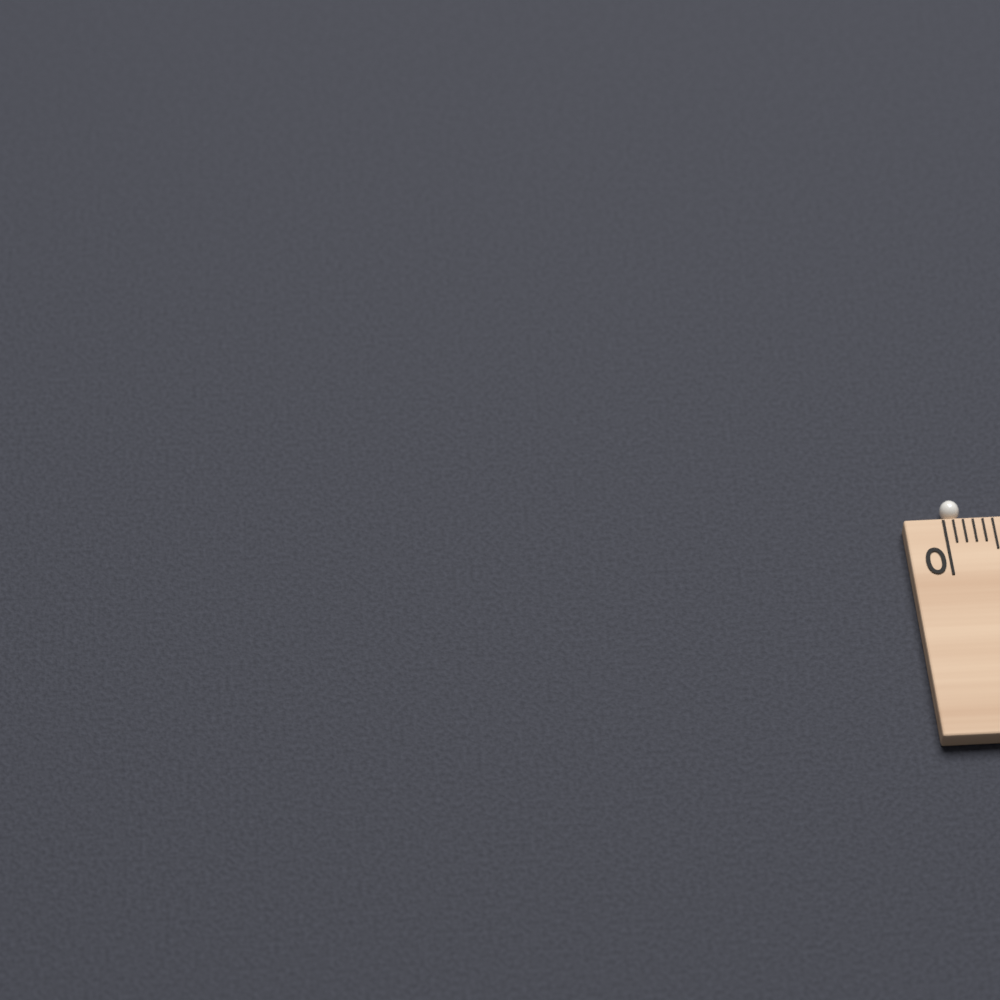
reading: 0.2 cm
